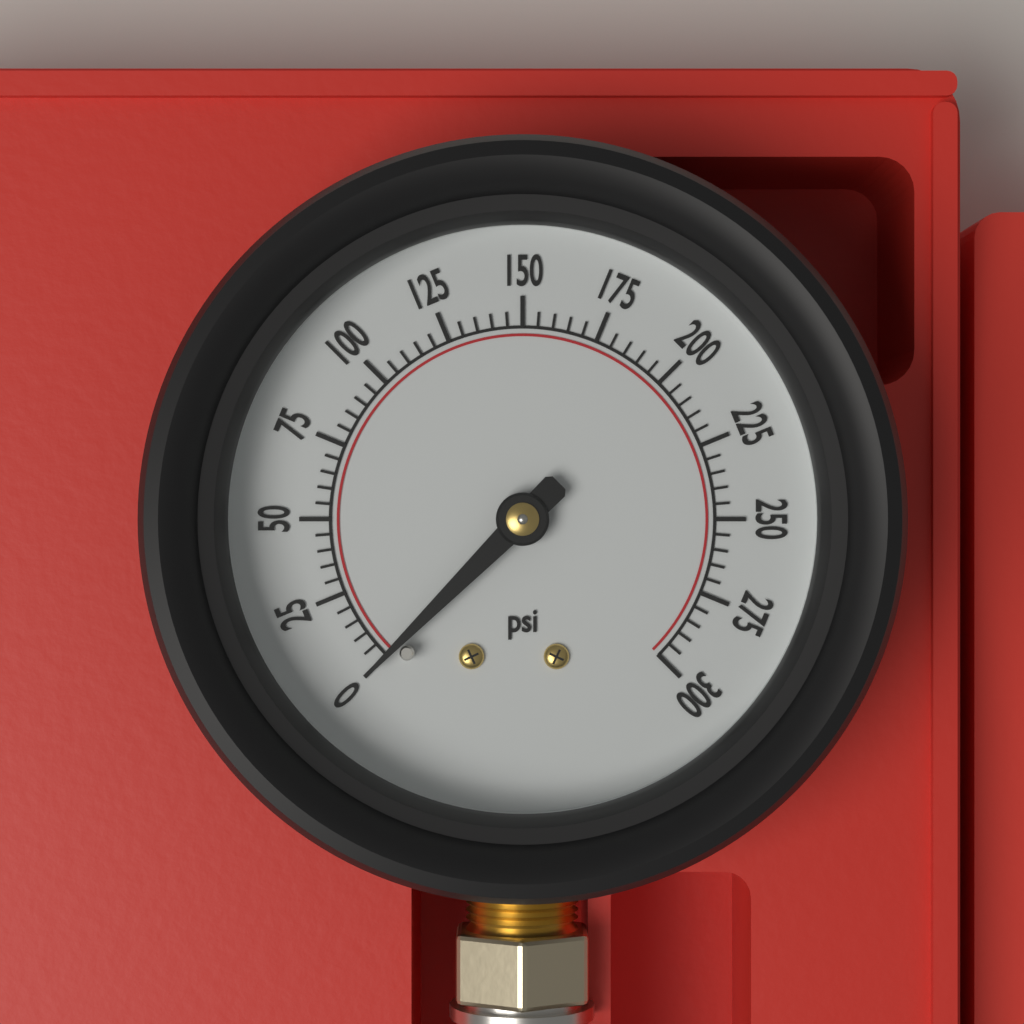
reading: 0 psi
